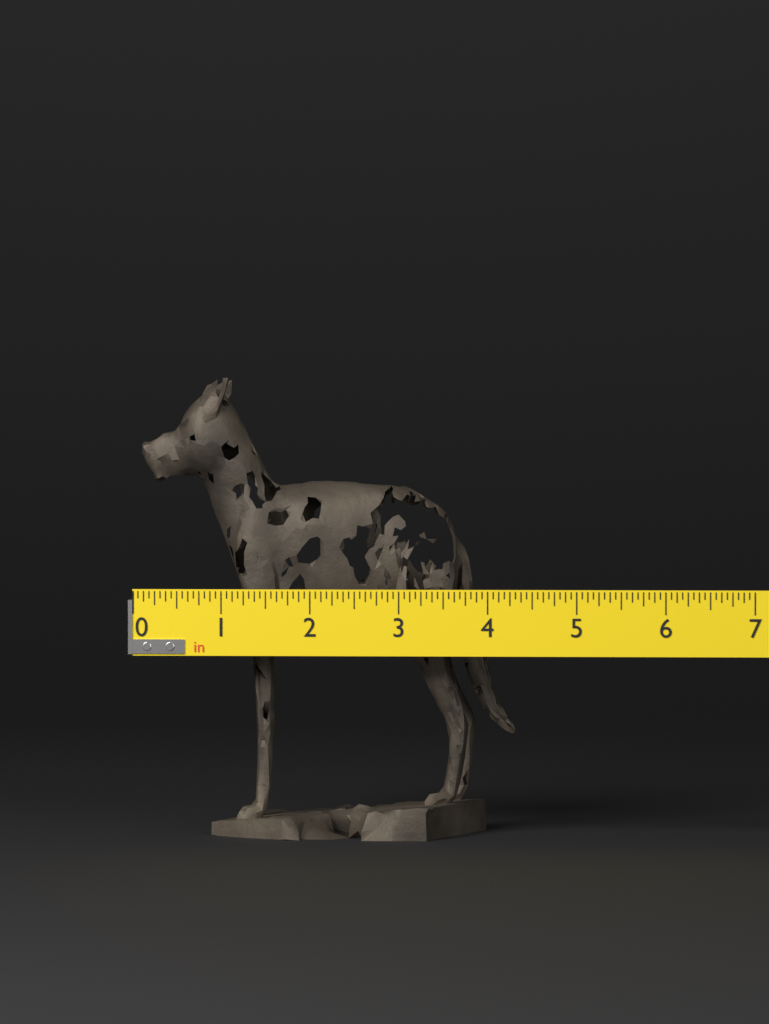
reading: 4.2500 in
